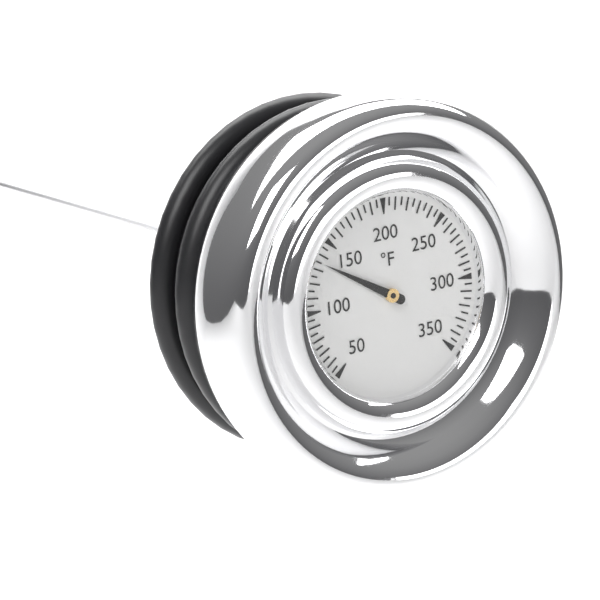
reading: 135 °F
